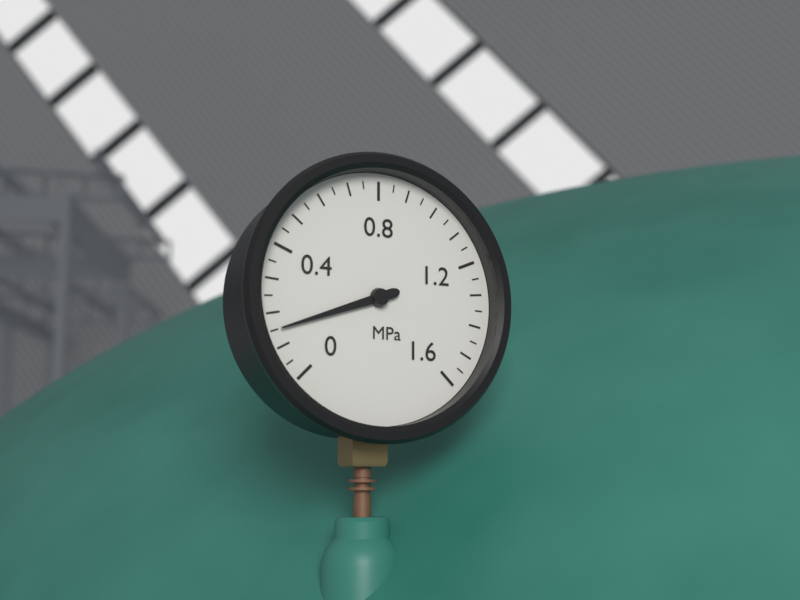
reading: 0.15 MPa
